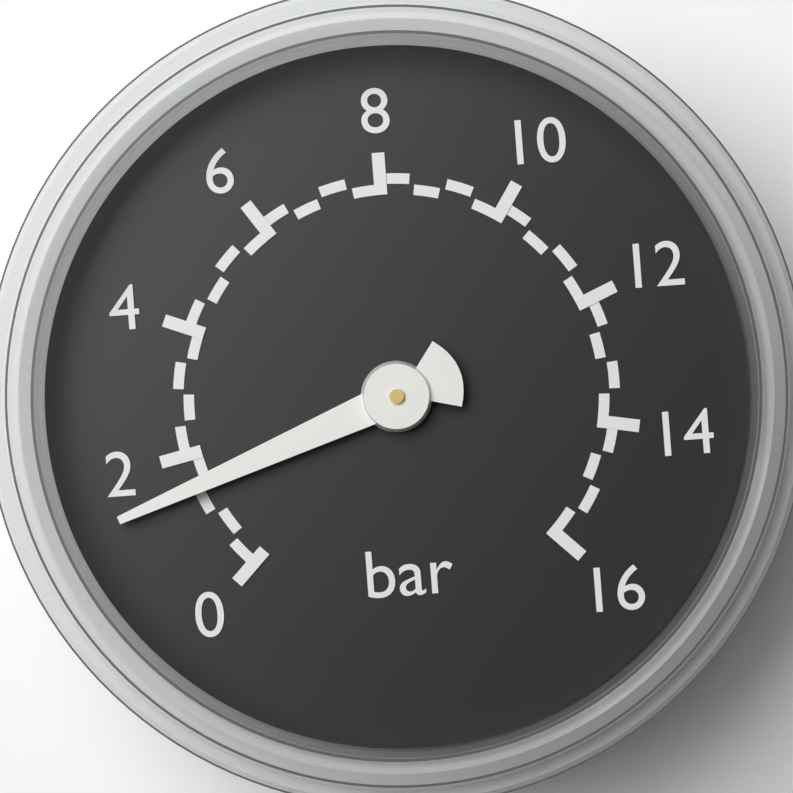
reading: 1.5 bar
